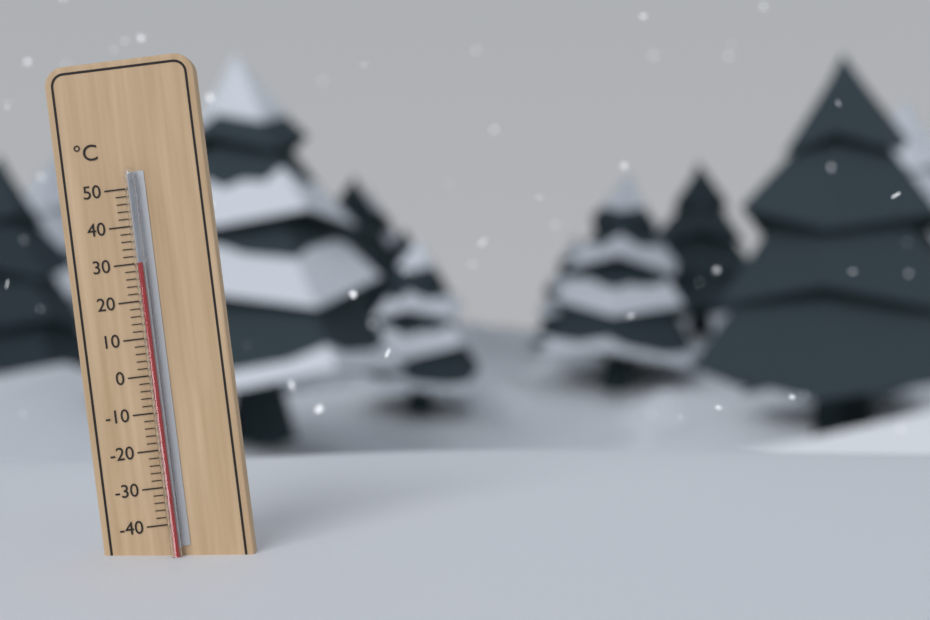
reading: 30 °C
